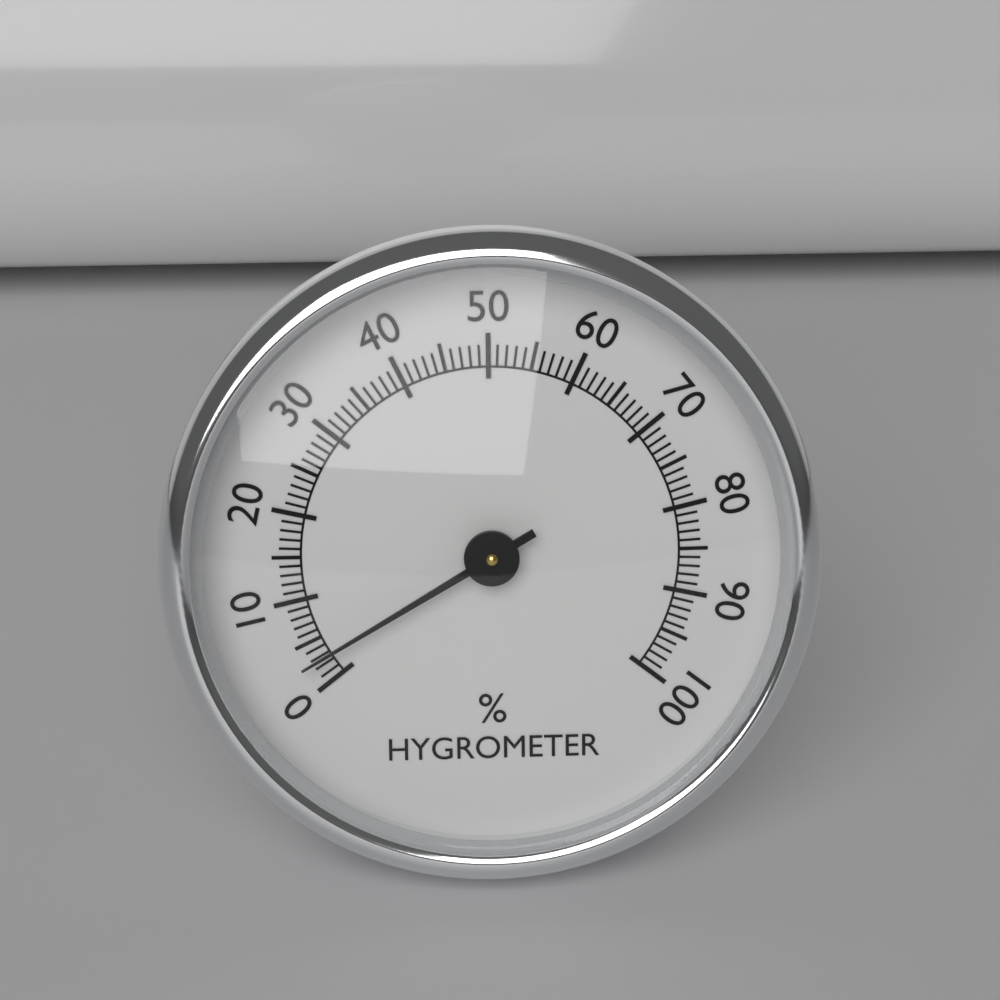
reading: 3 %
